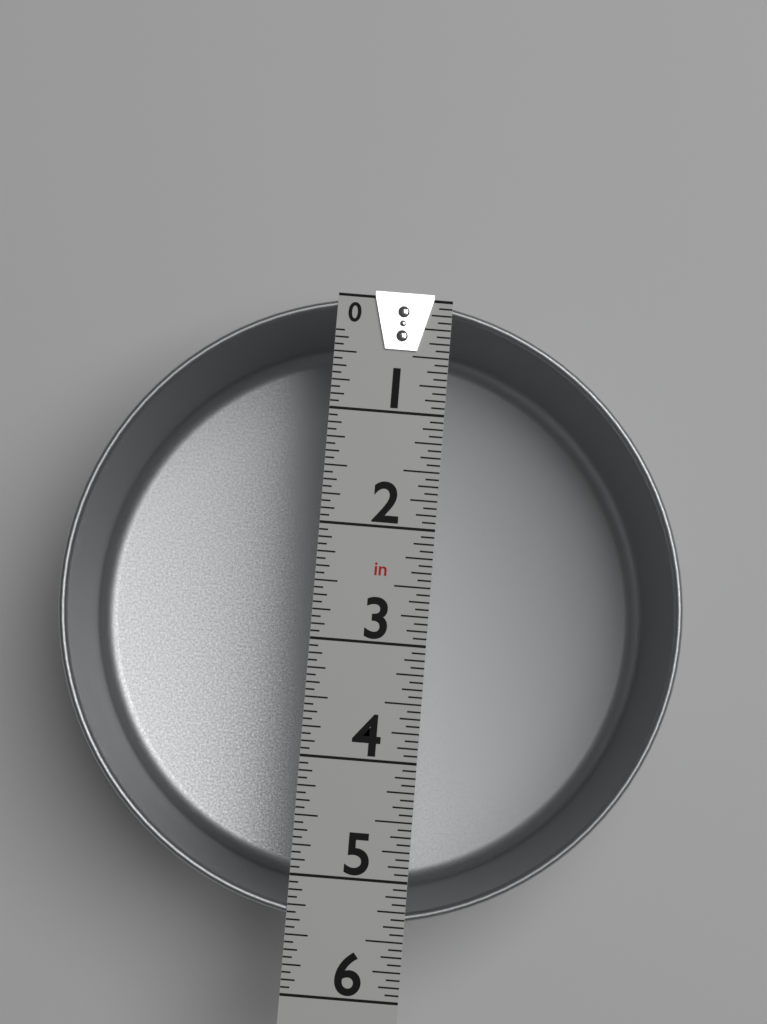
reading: 5.3750 in
